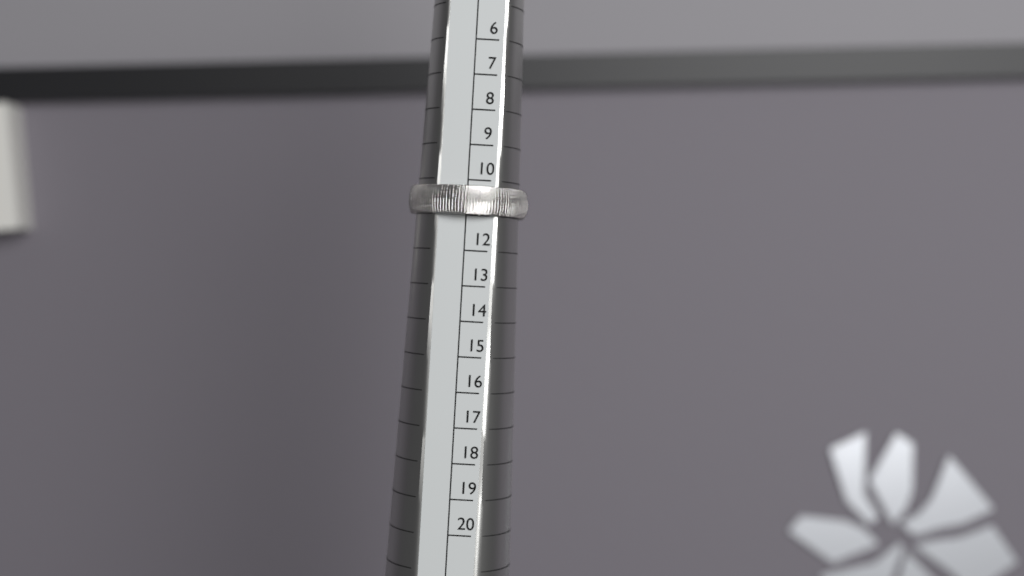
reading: 11 (no unit)
